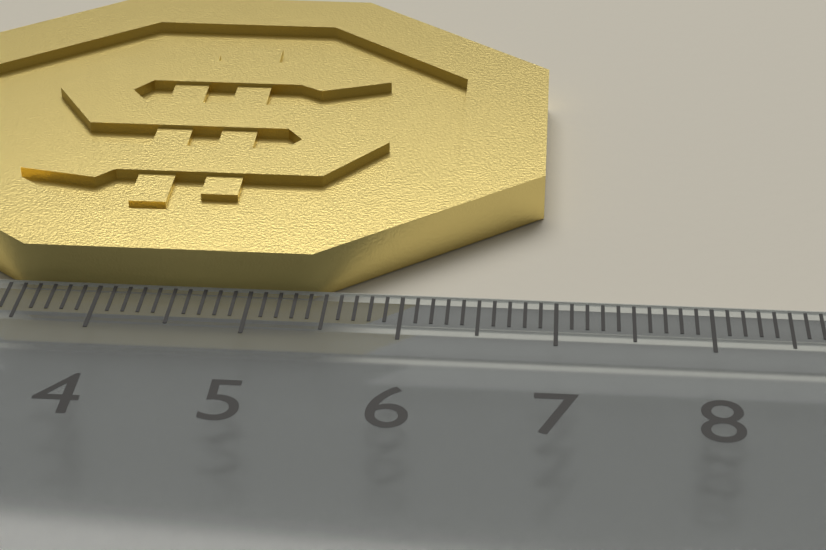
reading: 6.9 cm
